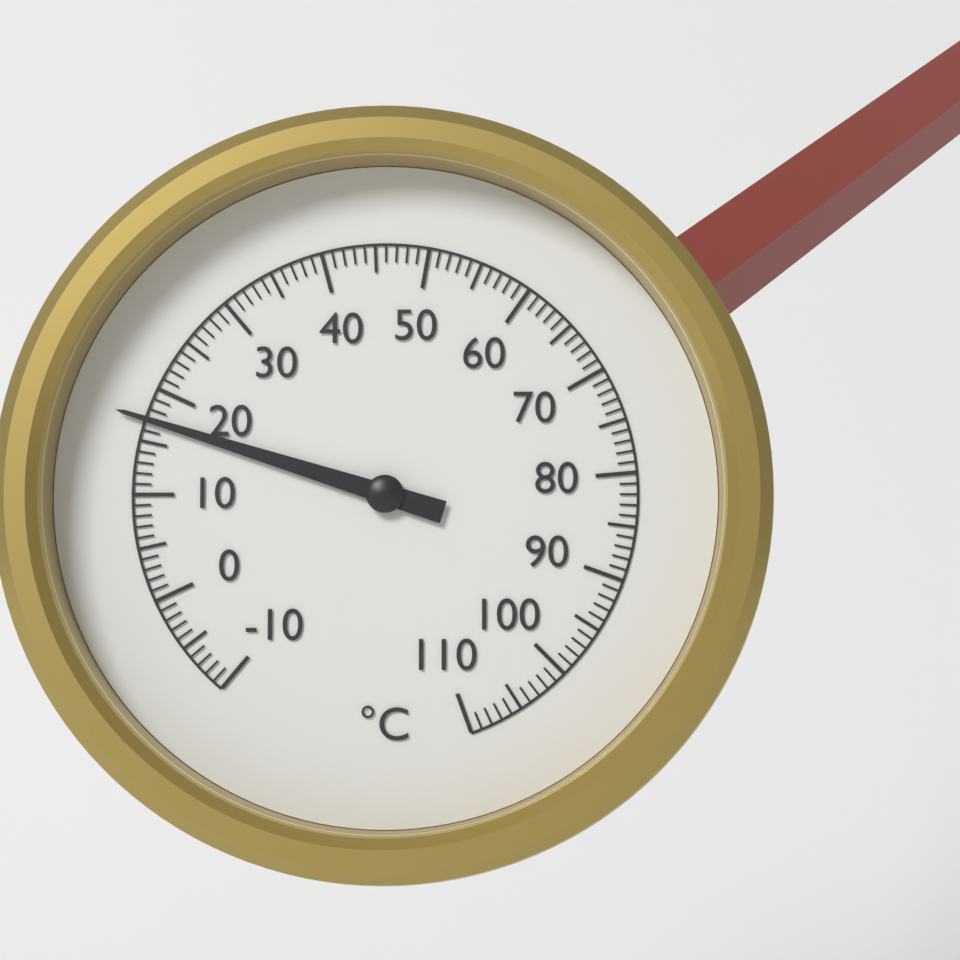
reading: 17 °C
